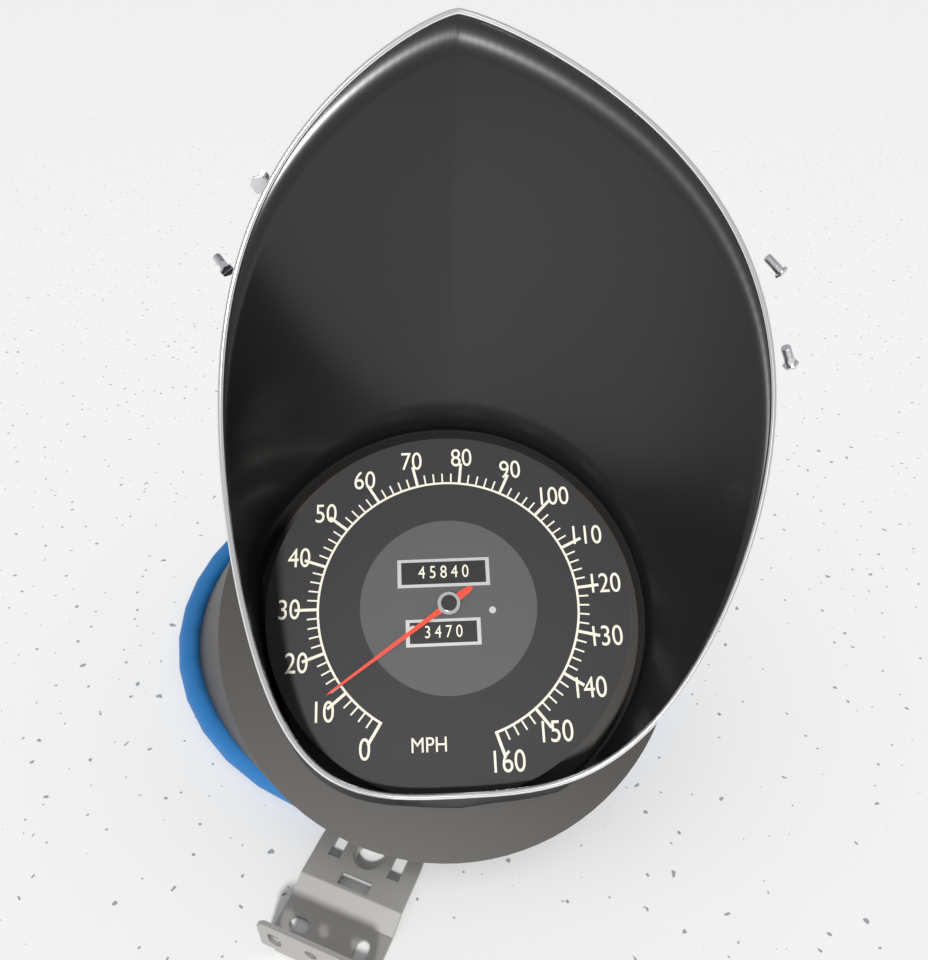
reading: 12 MPH
